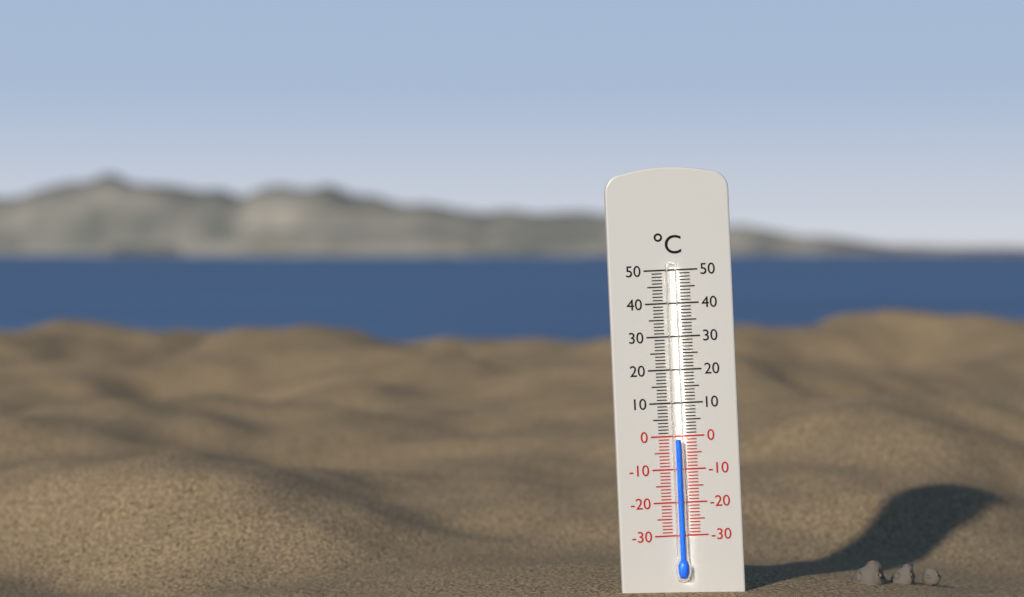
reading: -1 °C
